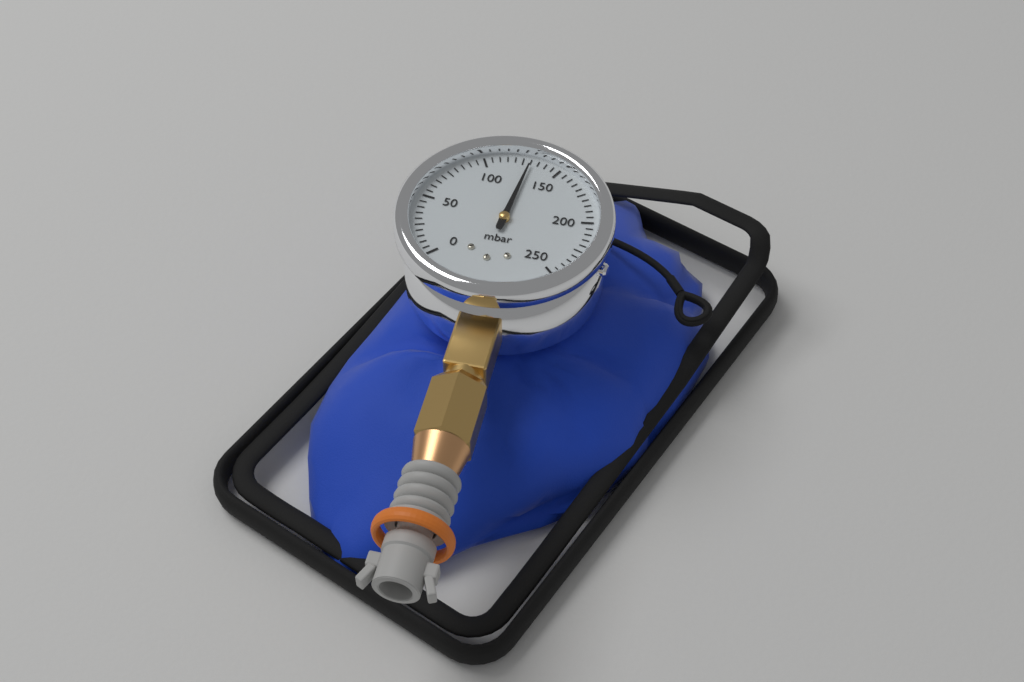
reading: 130 mbar
